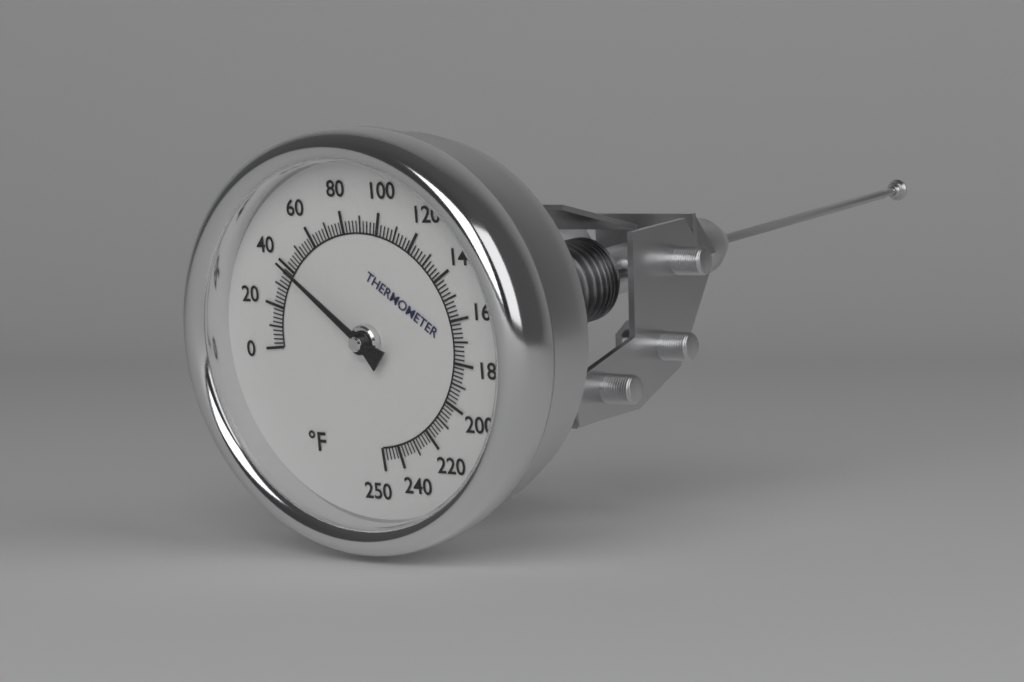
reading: 40 °F
